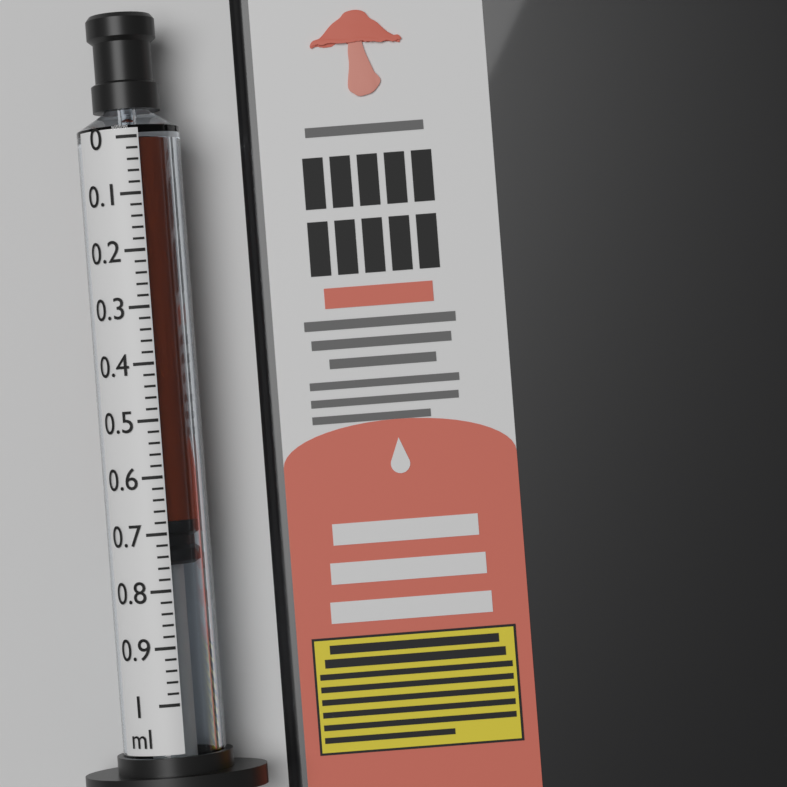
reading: 0.68 ml
